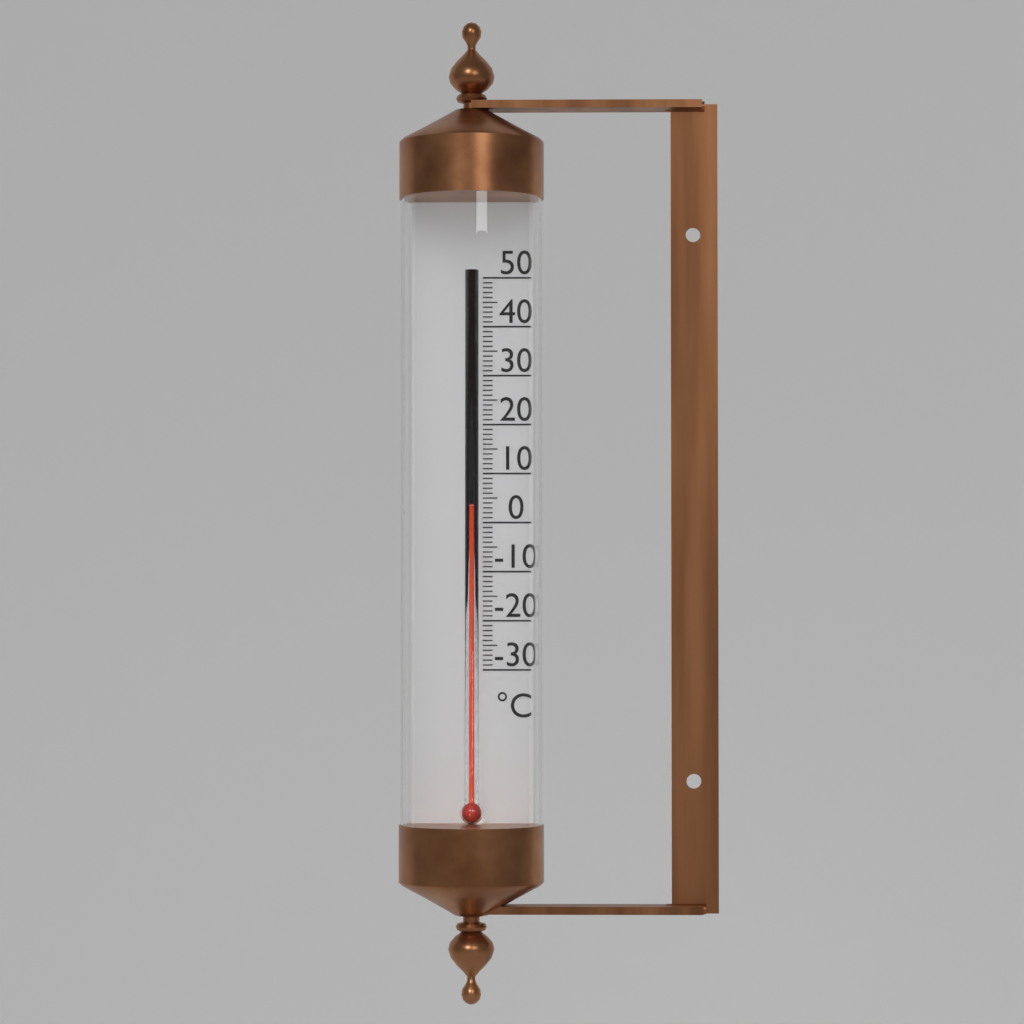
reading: 3 °C
